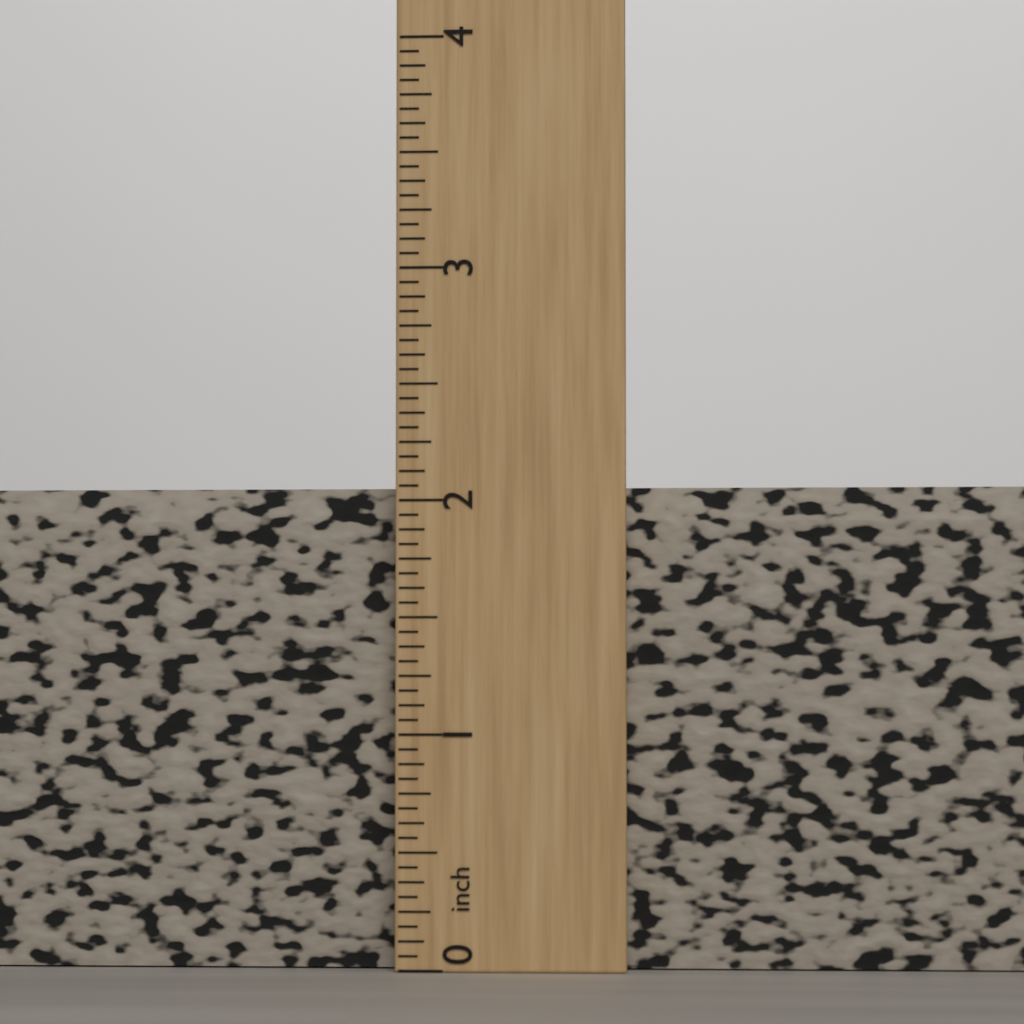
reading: 2.0625 inch
